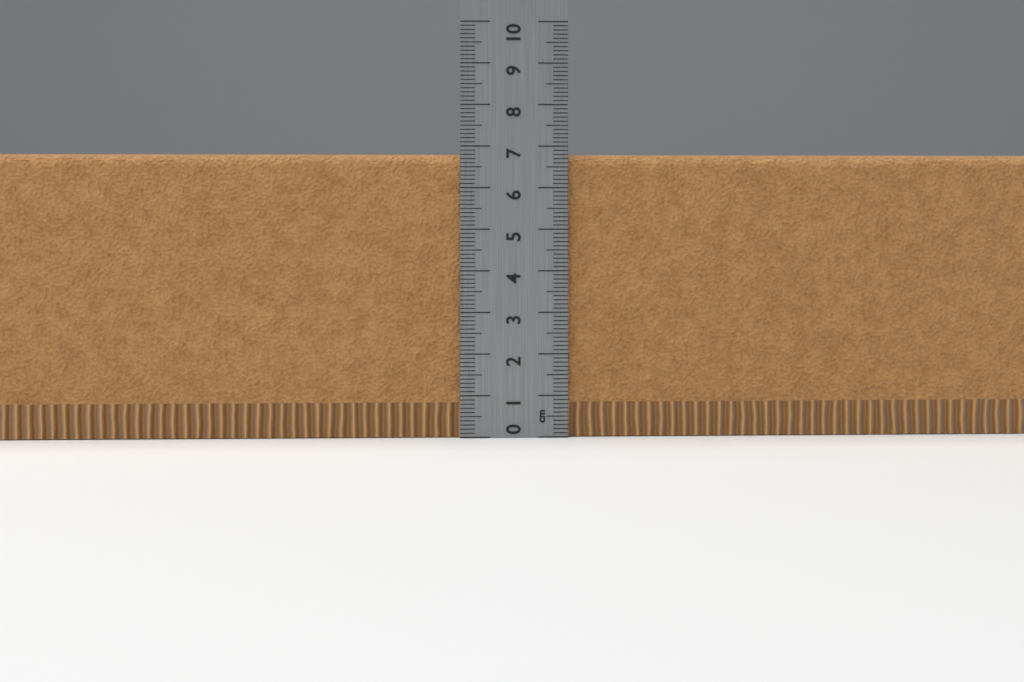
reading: 6.8 cm
